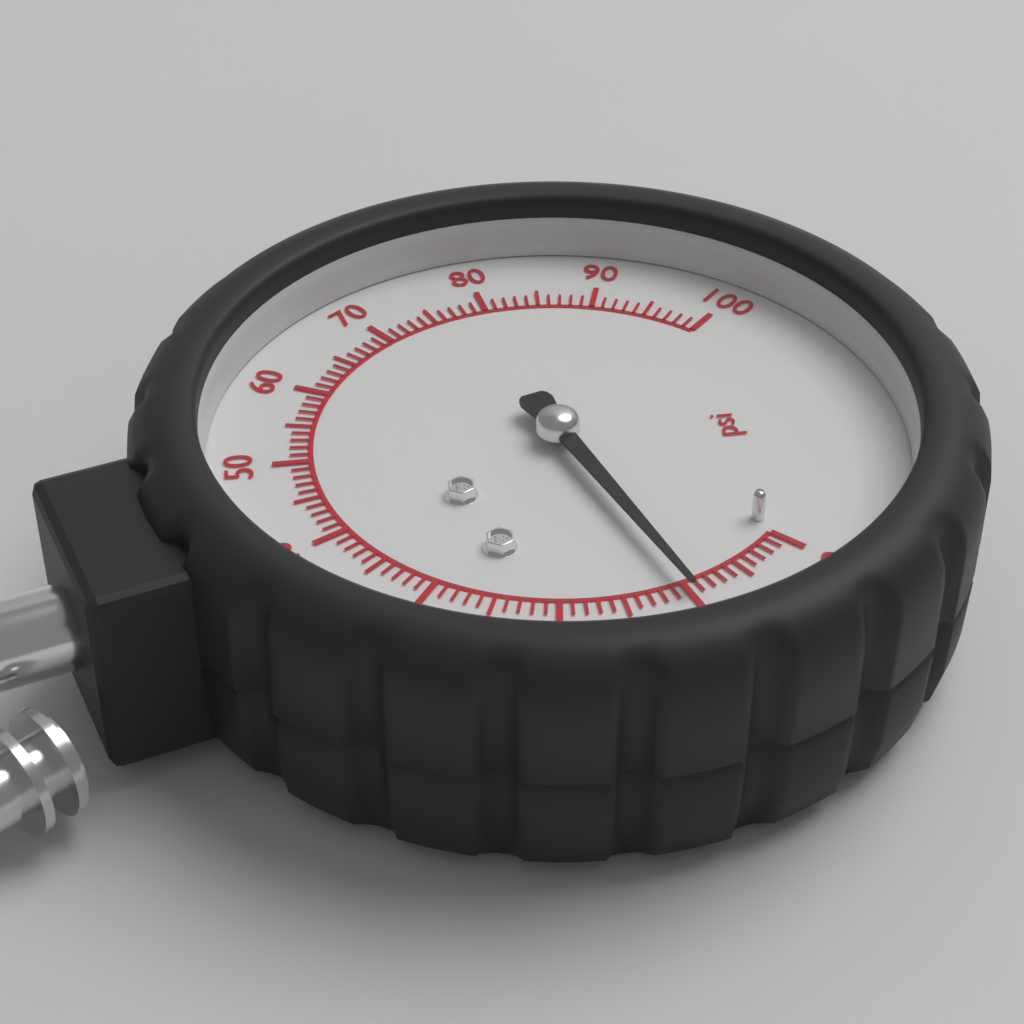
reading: 10 psi
